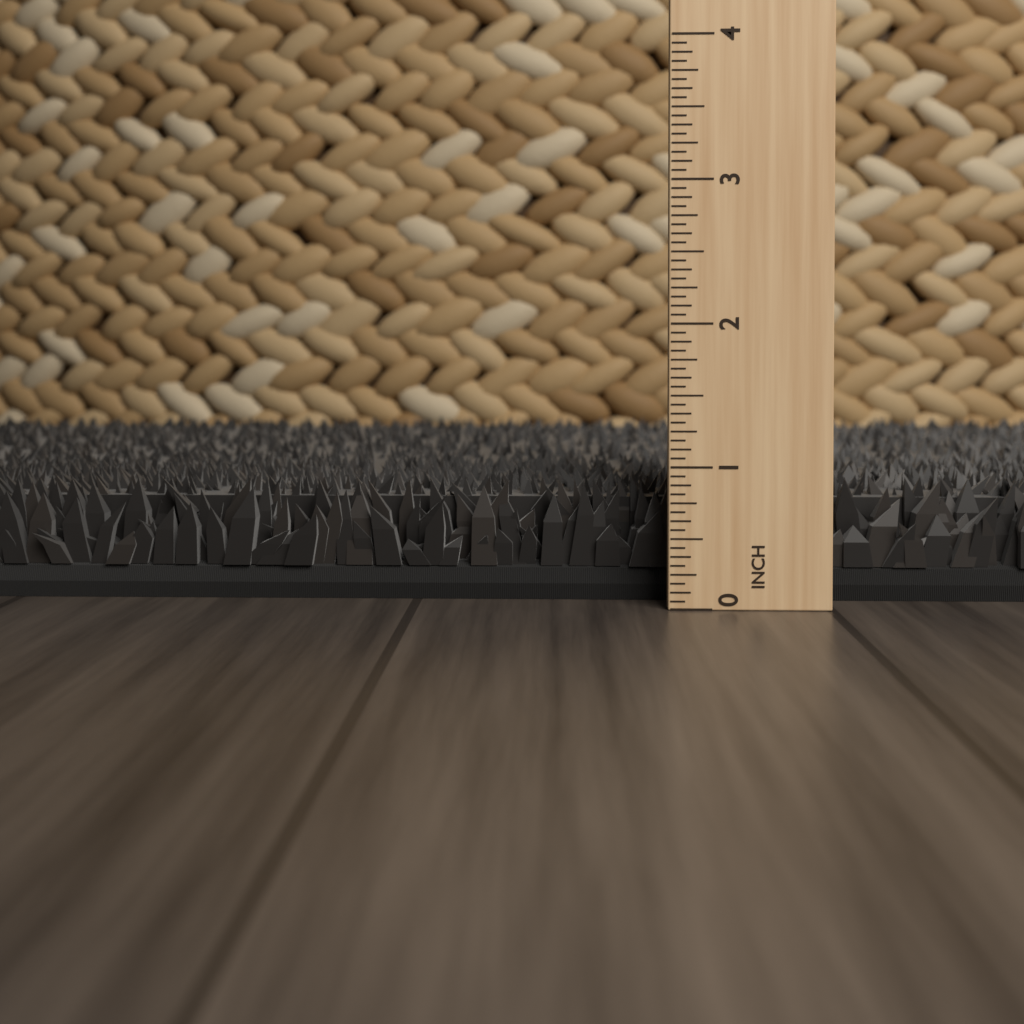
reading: 0.8750 in
